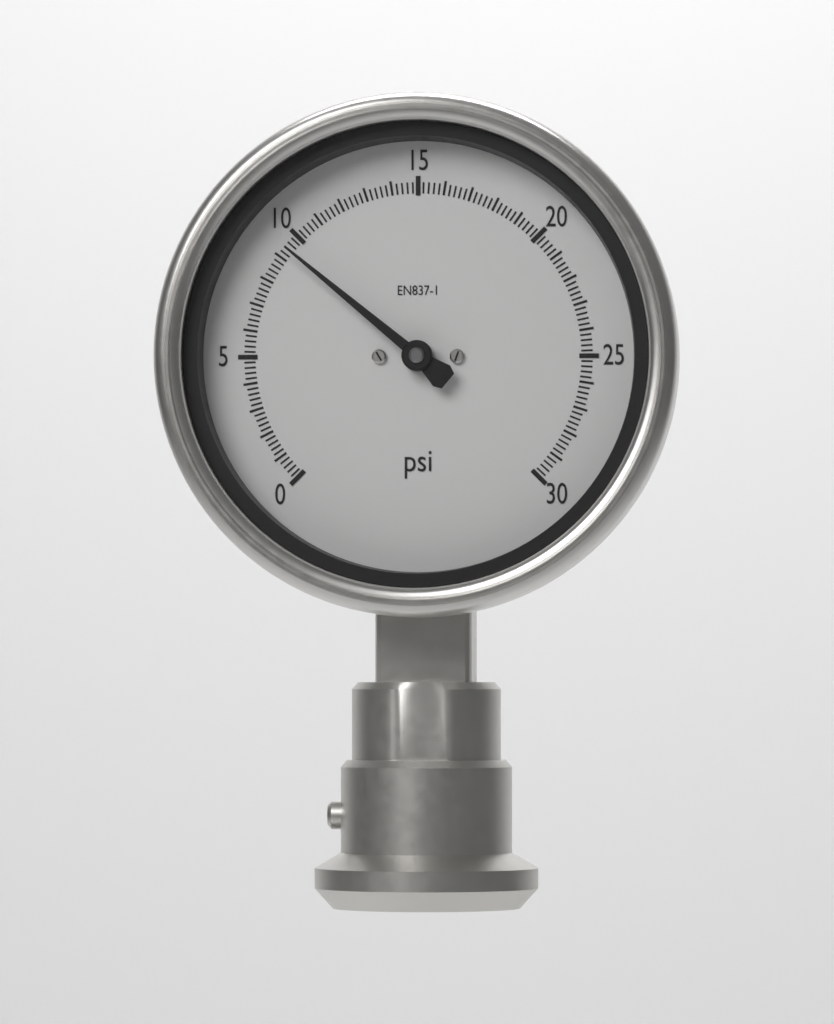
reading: 9.4 psi
